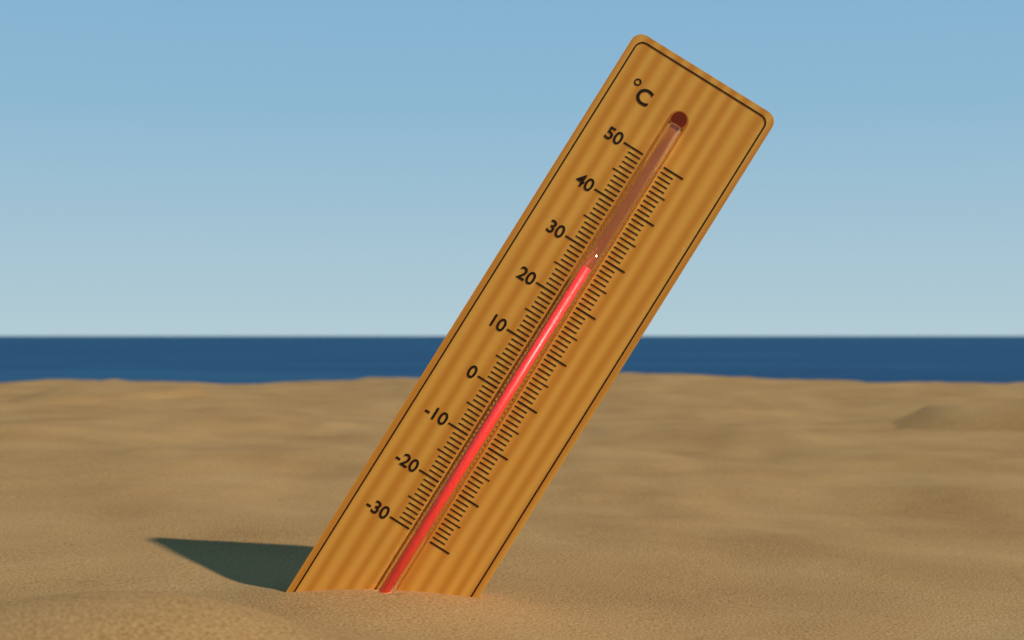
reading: 27 °C
